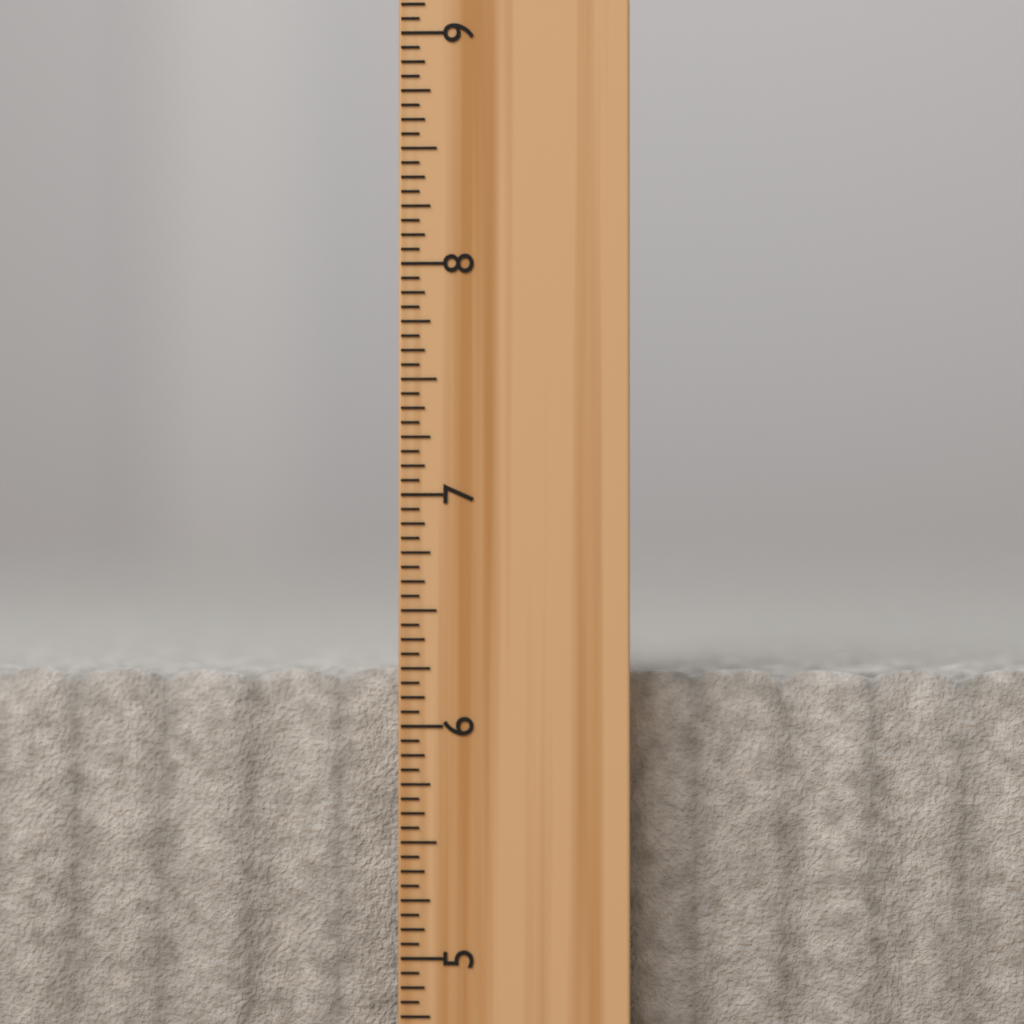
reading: 6.2500 inch
